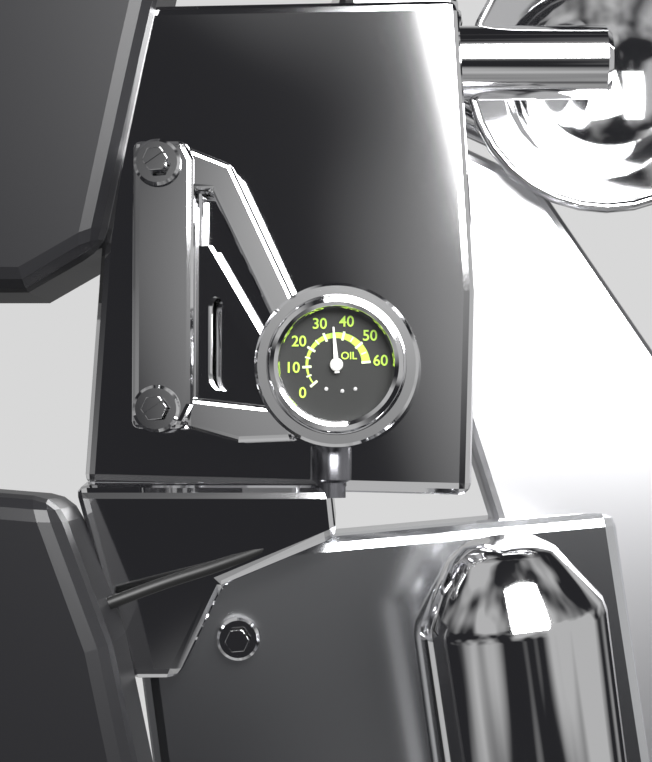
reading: 35 (no unit)
